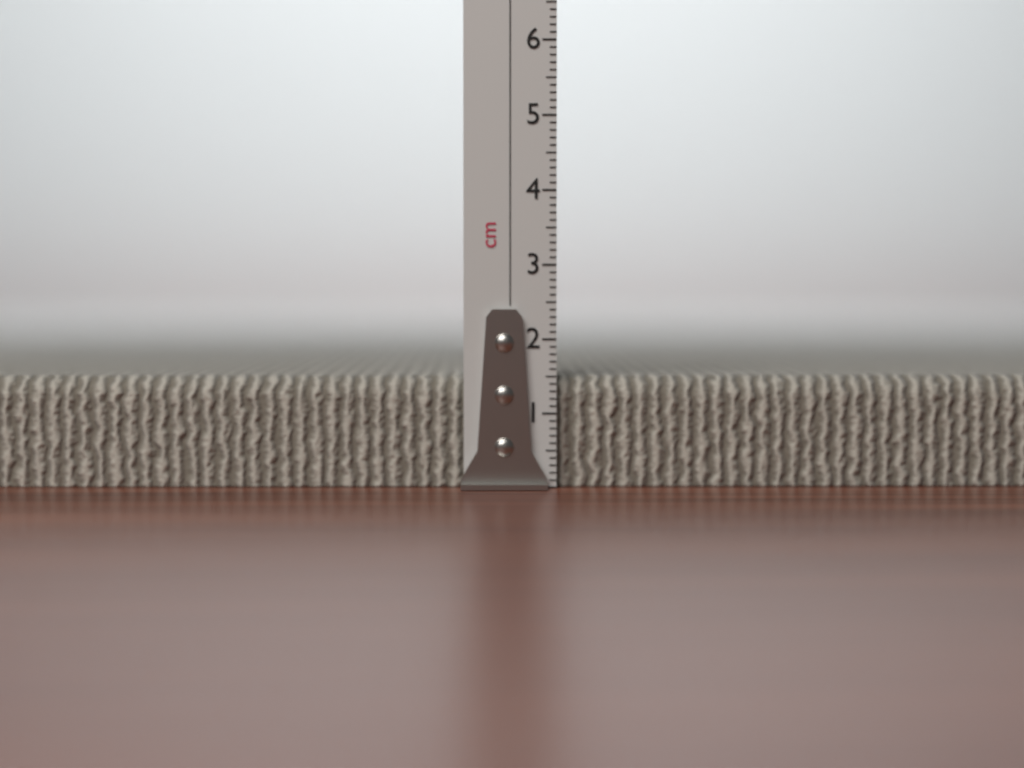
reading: 1.5 cm
